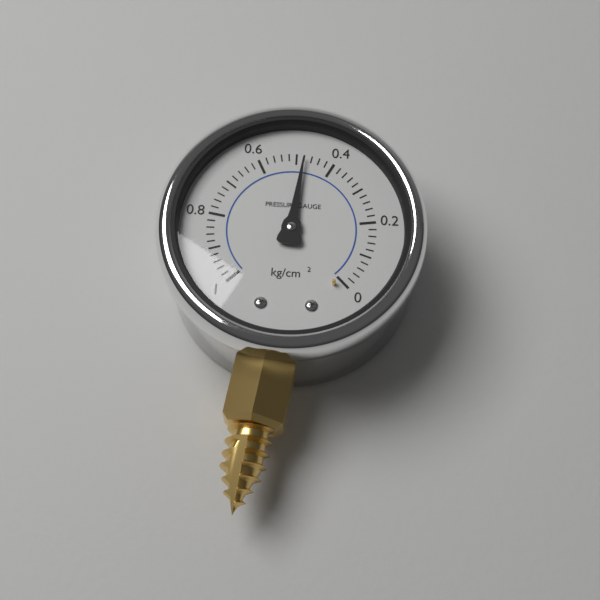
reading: 0.48 kg/cm²
